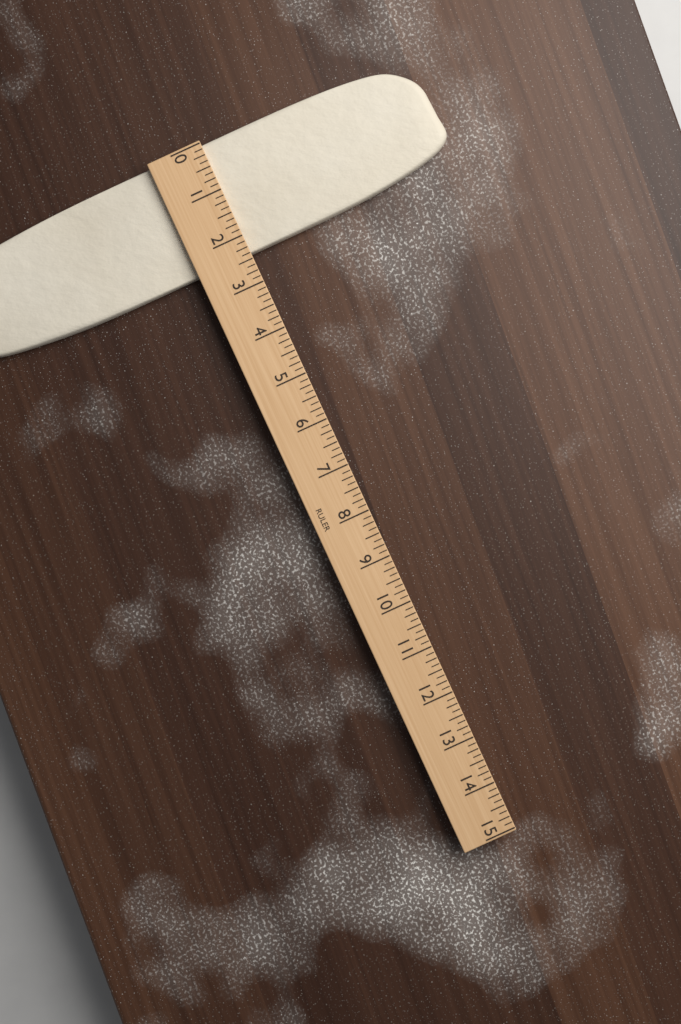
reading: 2.375 (no unit)
